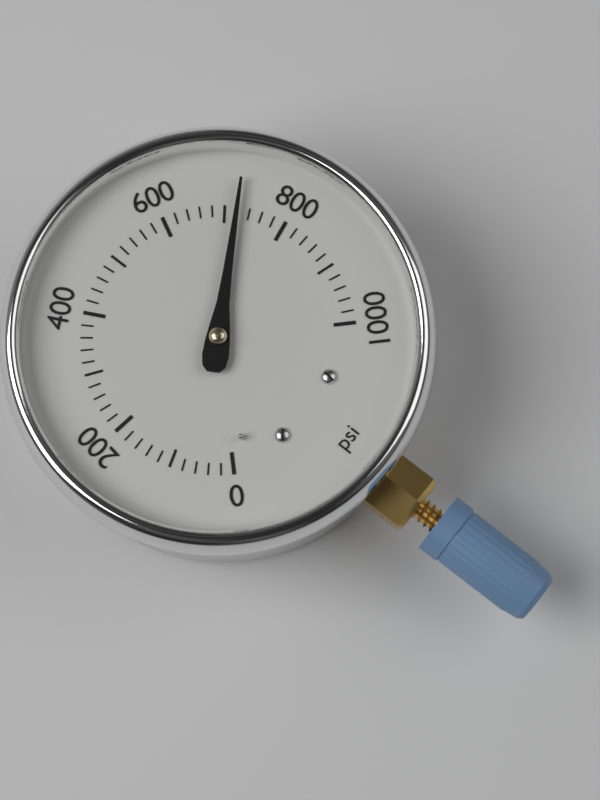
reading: 720 psi
